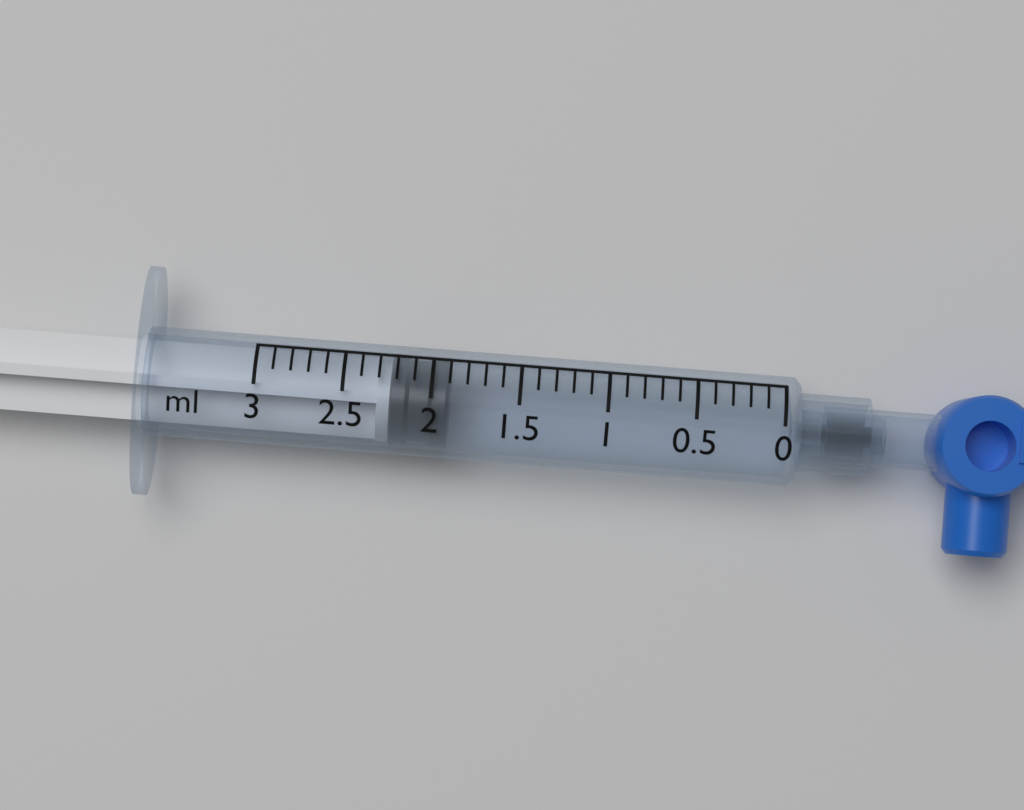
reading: 1.9 ml
